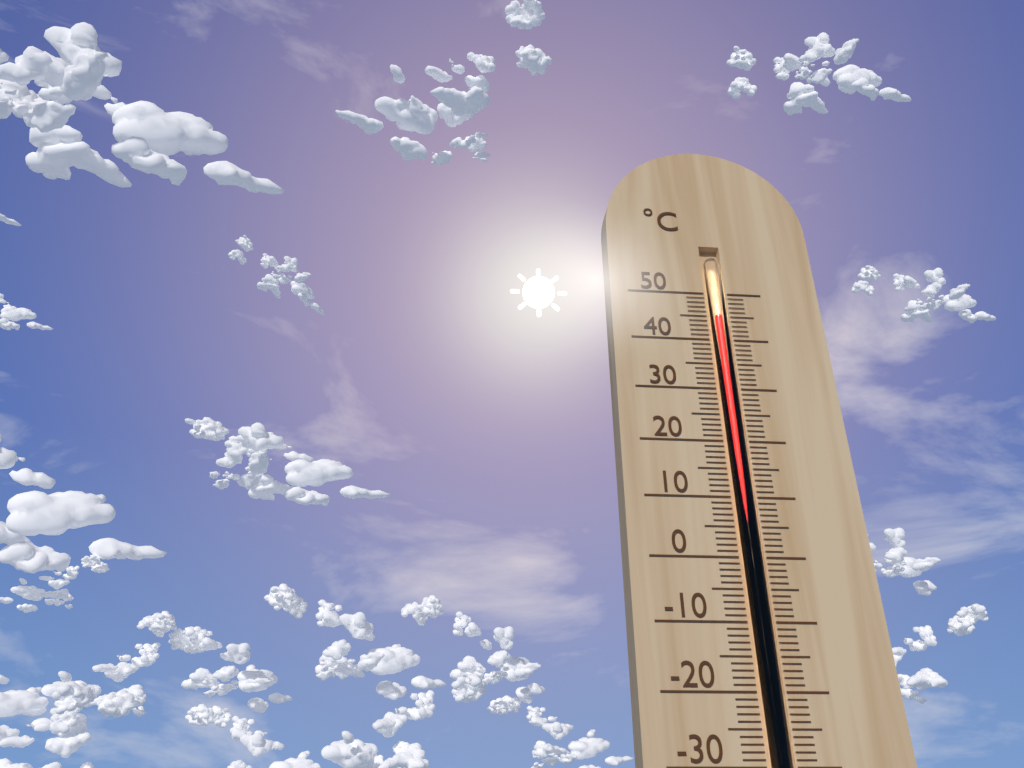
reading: 45 °C
